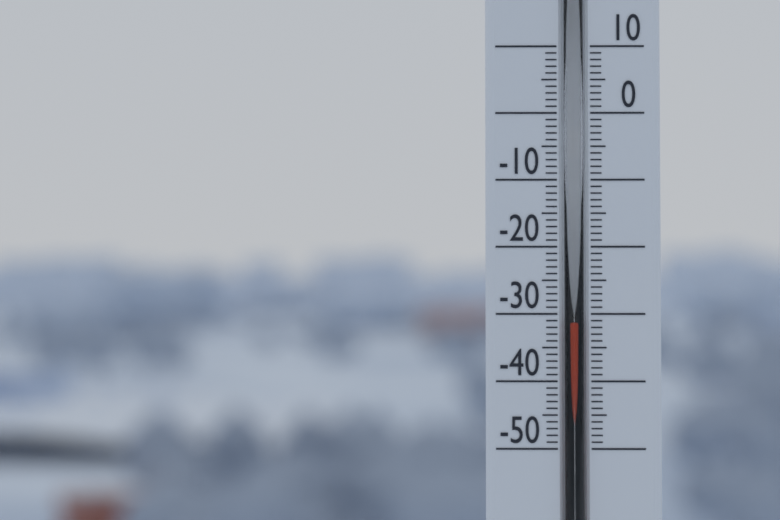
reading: -31 (no unit)
